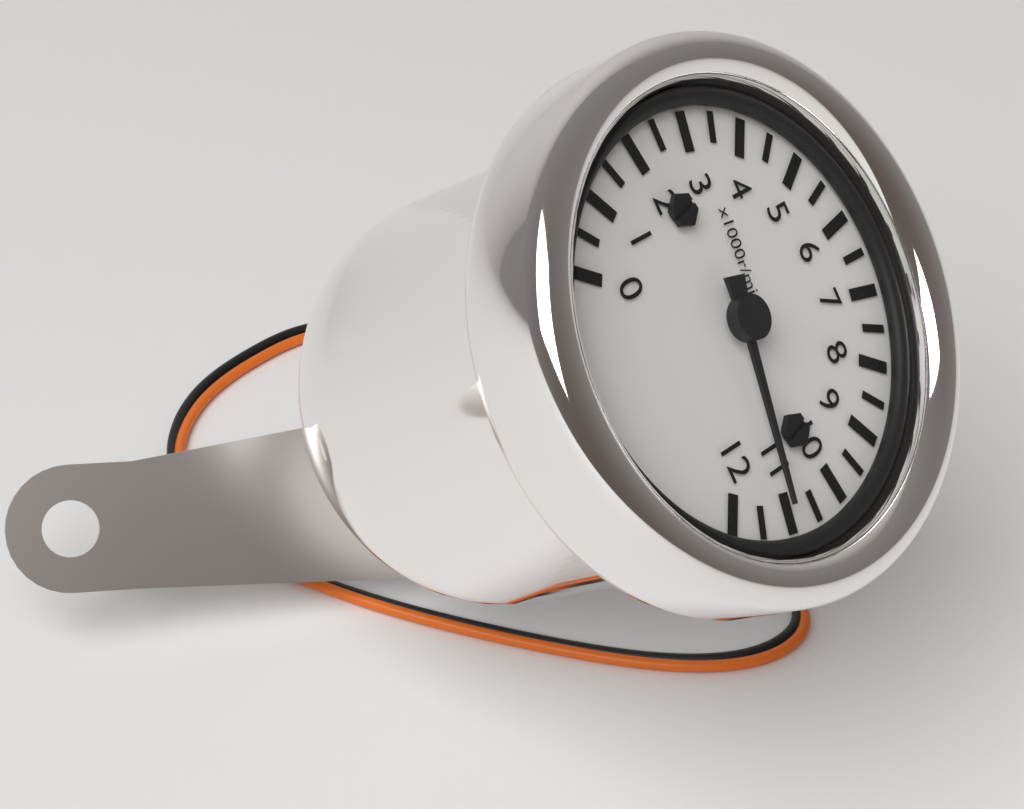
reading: 11000 r/min
